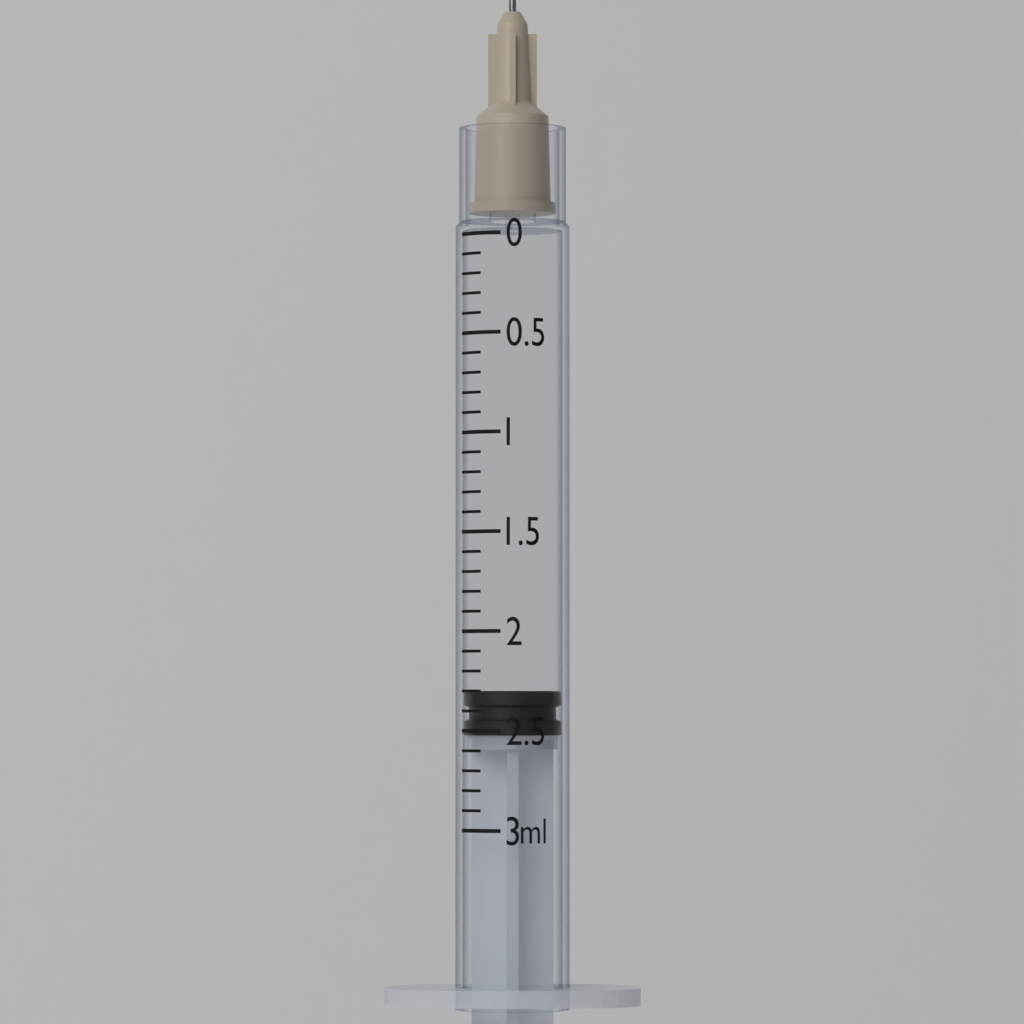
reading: 2.3 ml
